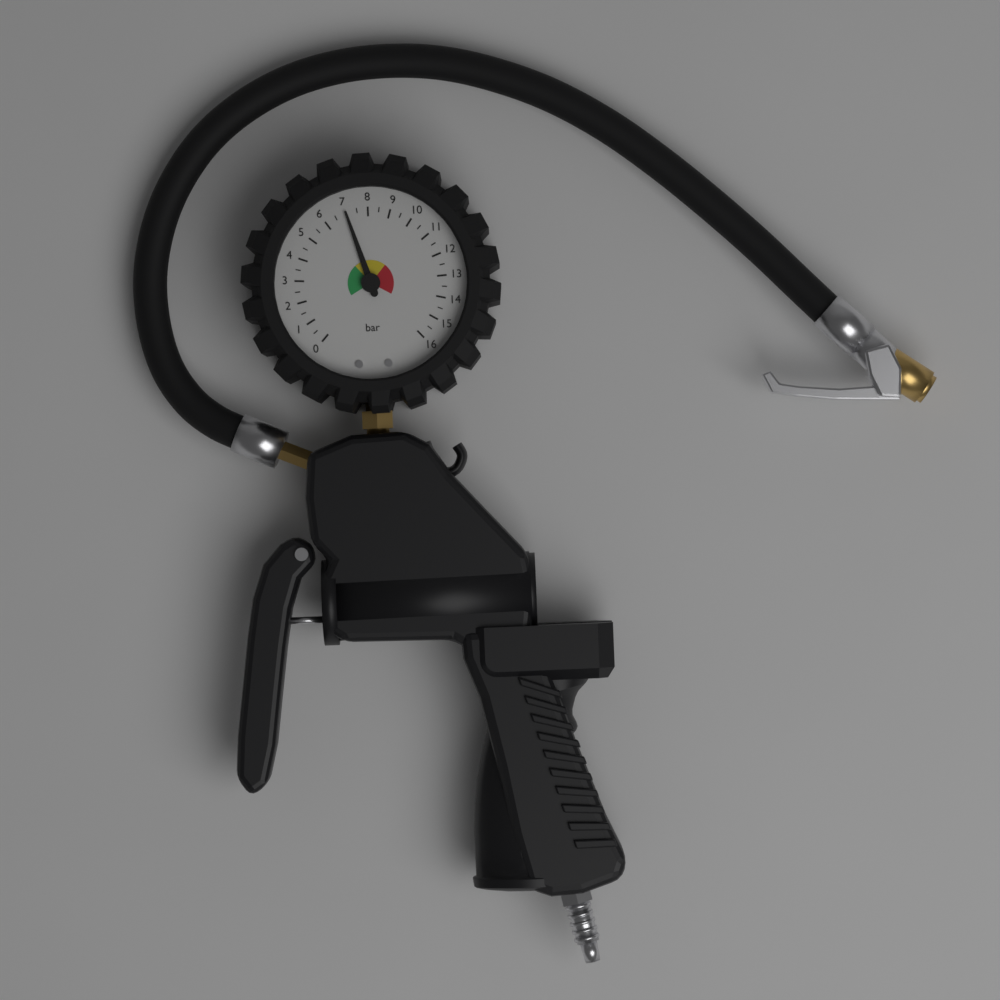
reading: 7.0 bar
